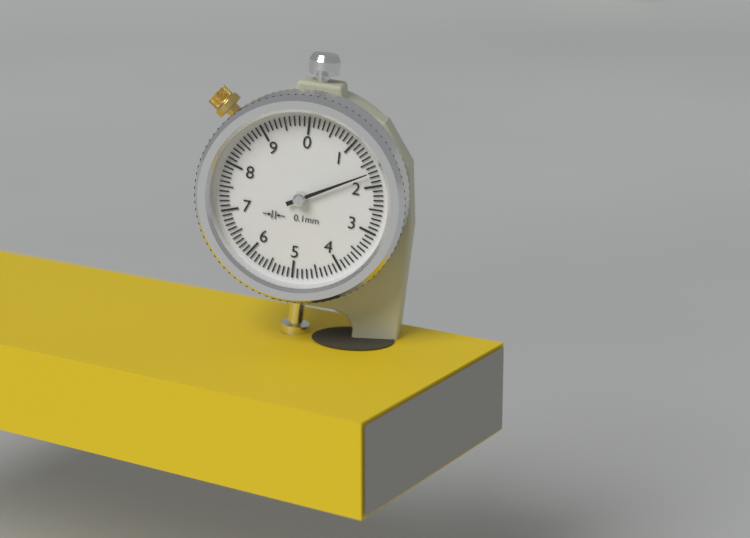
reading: 1.7 mm
